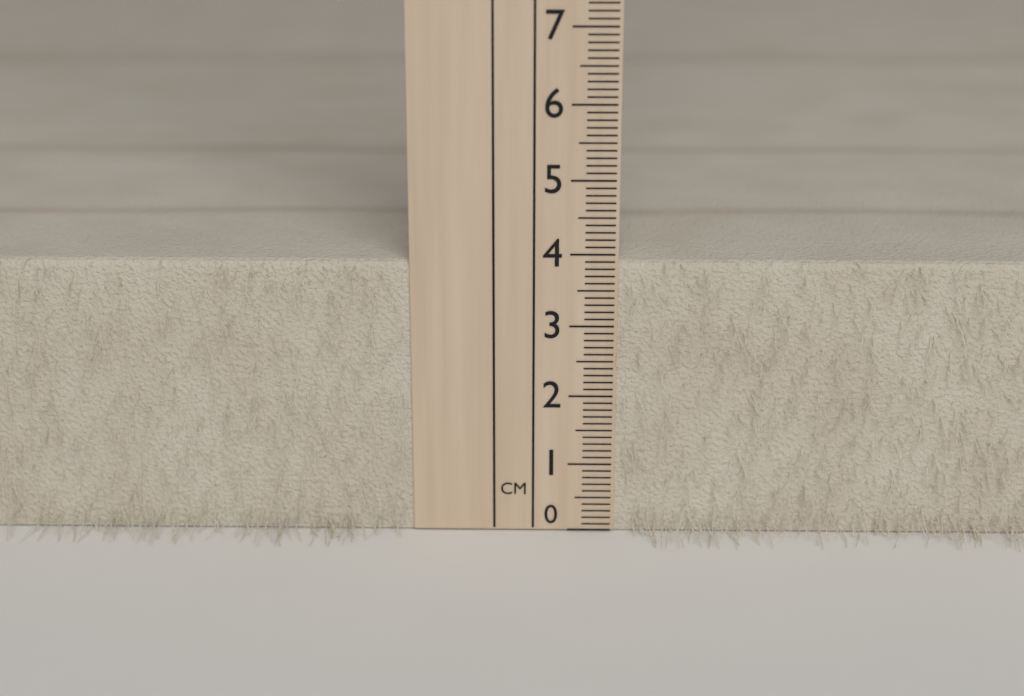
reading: 3.9 cm
